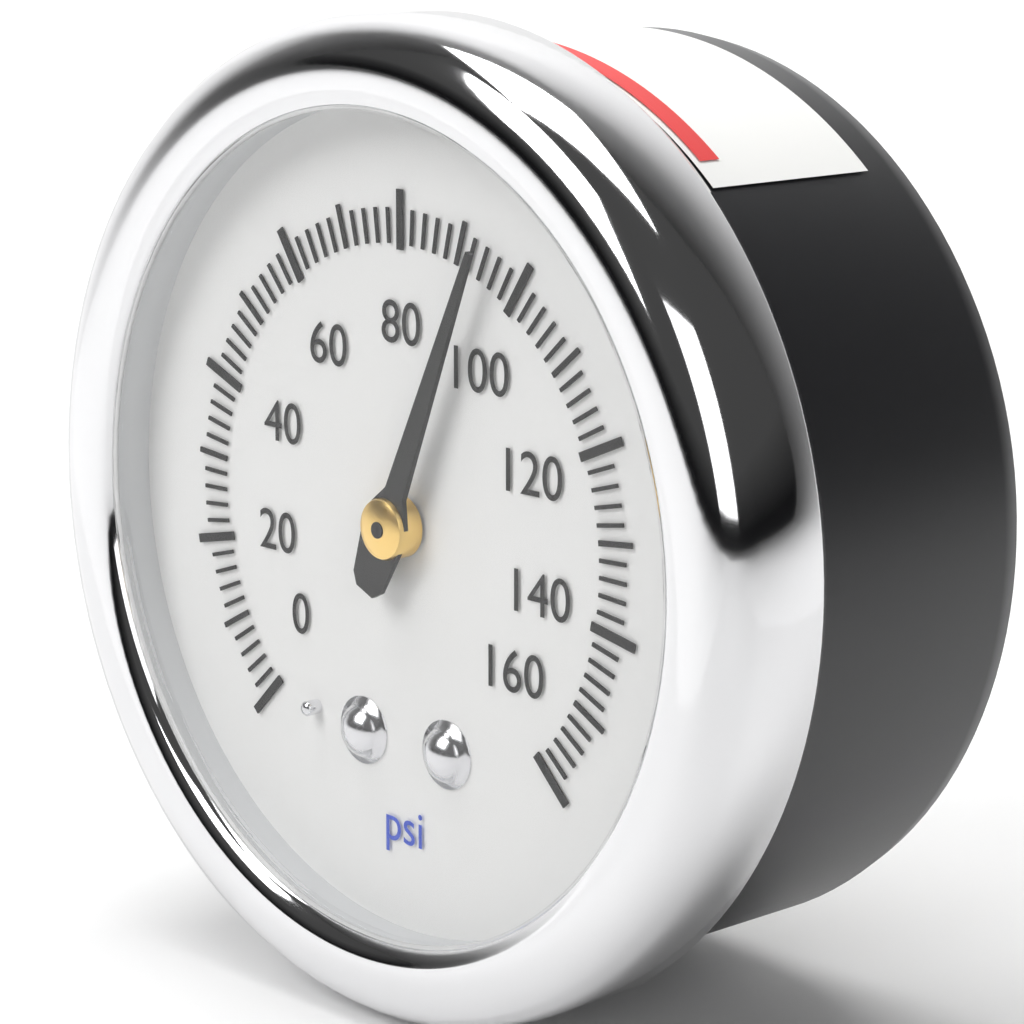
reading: 94 psi
